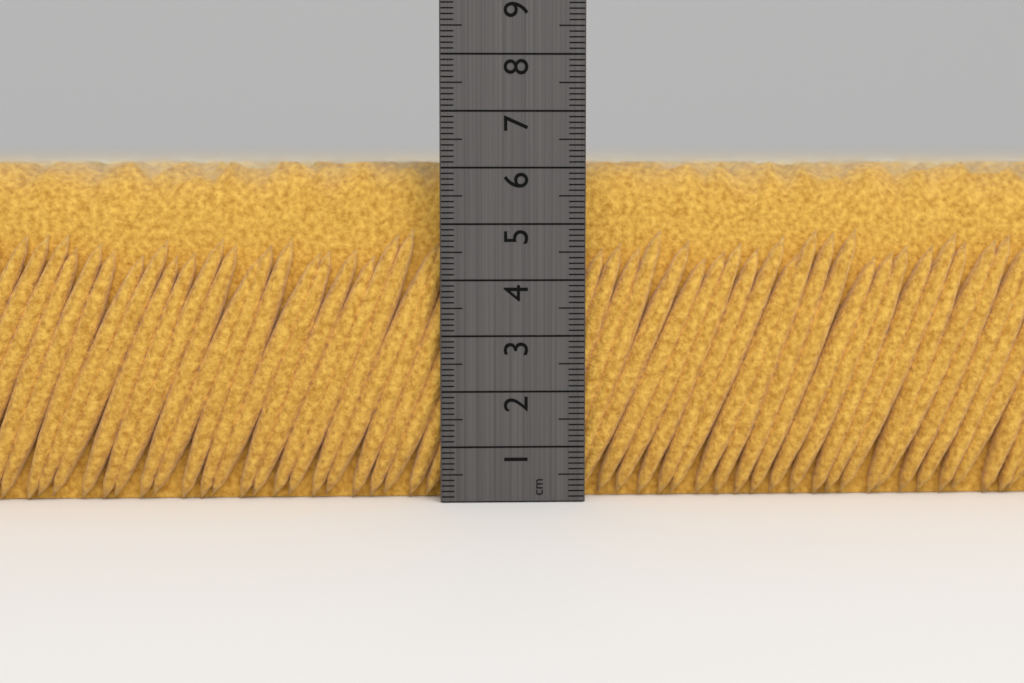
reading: 6.1 cm
